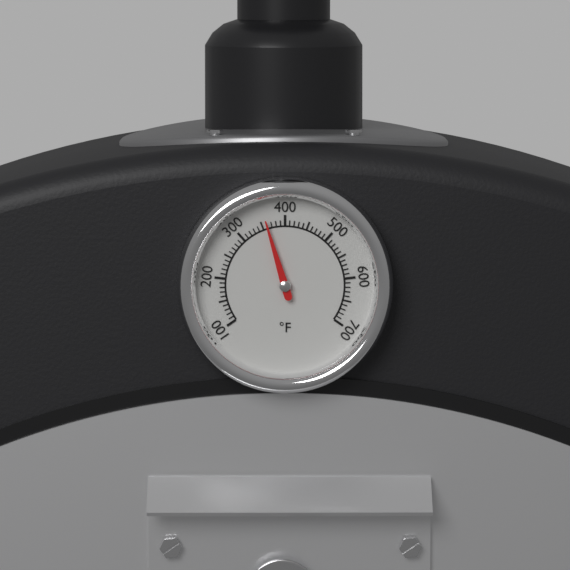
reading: 360 °F
